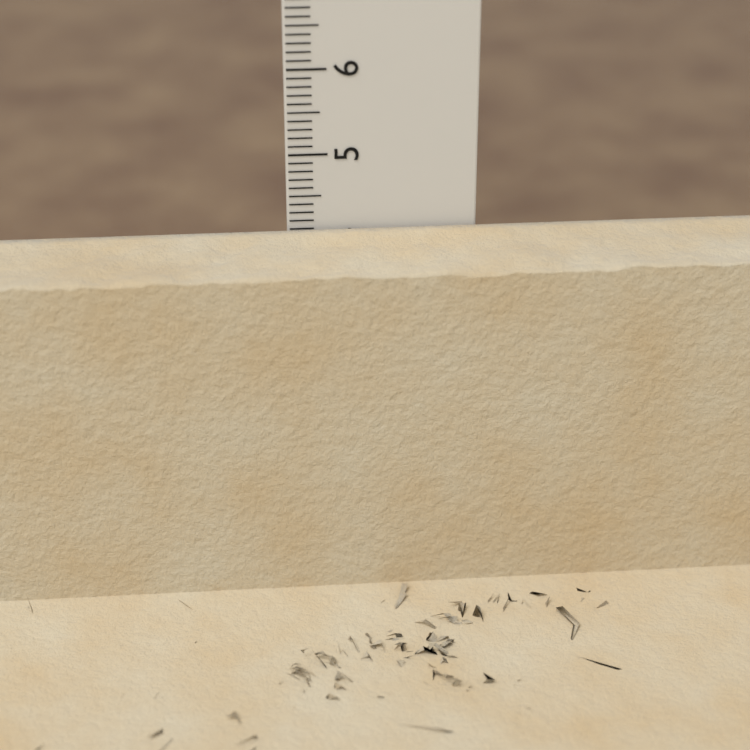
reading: 4.1 cm
